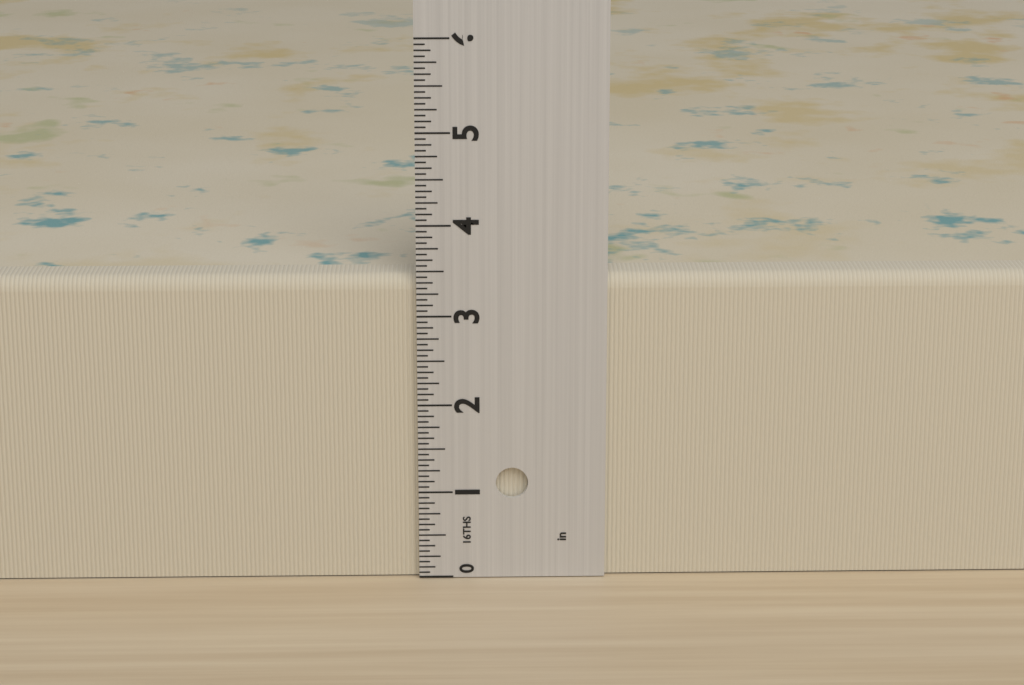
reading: 3.4375 in
